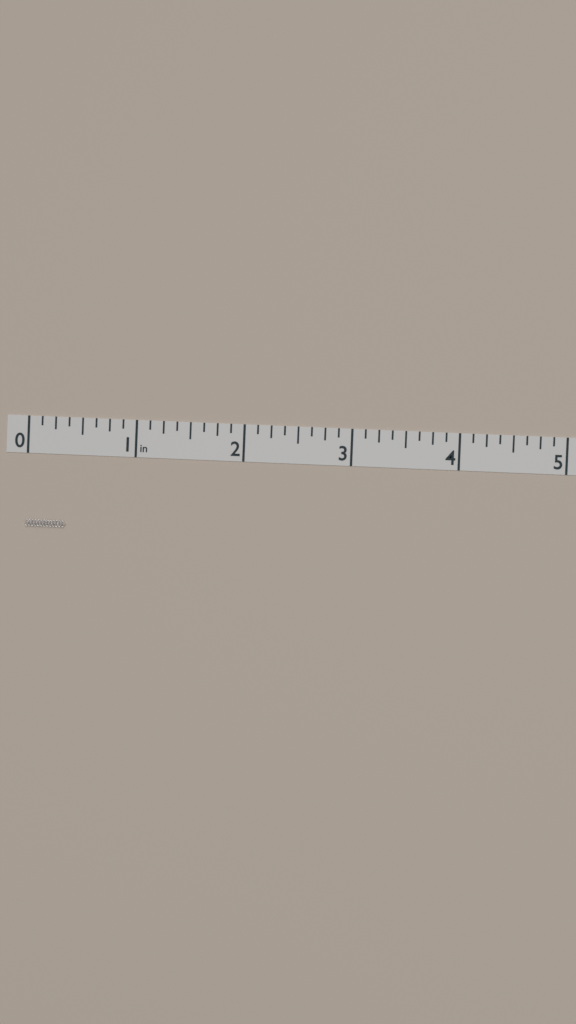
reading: 0.375 in
